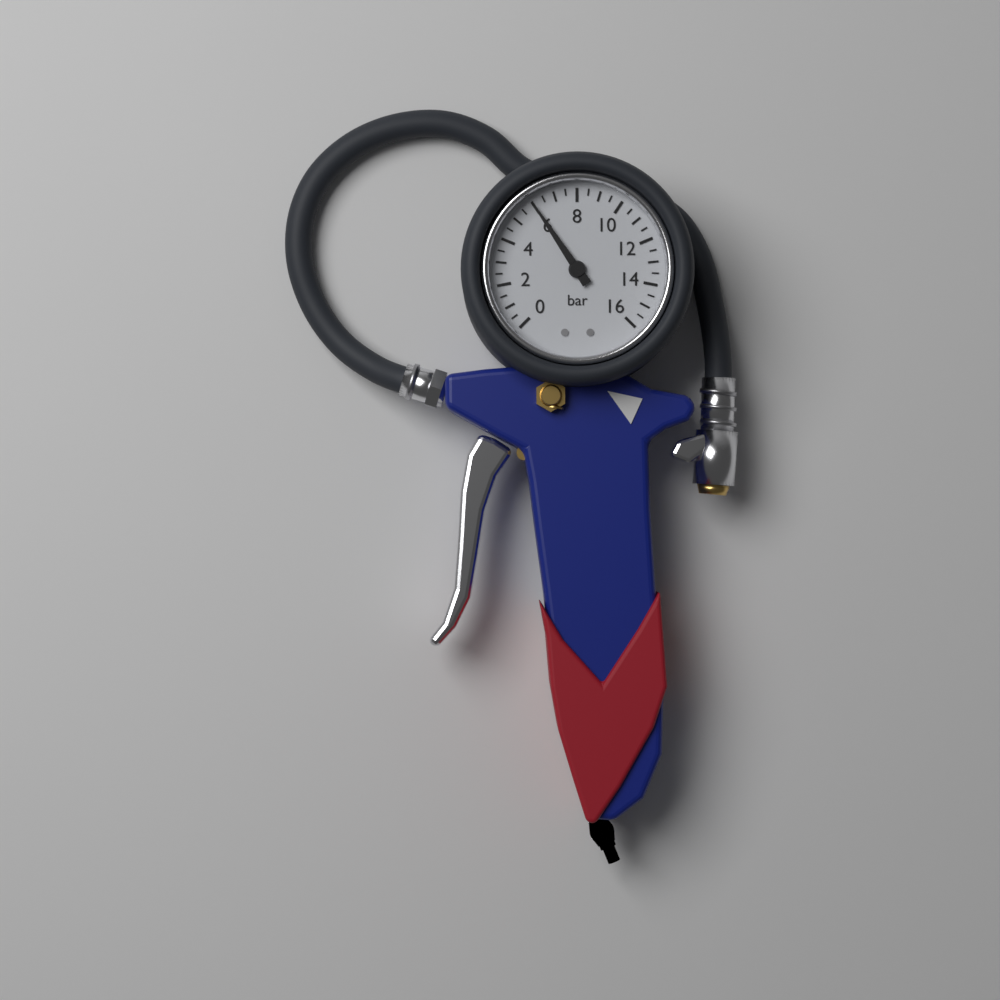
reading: 6.0 bar
